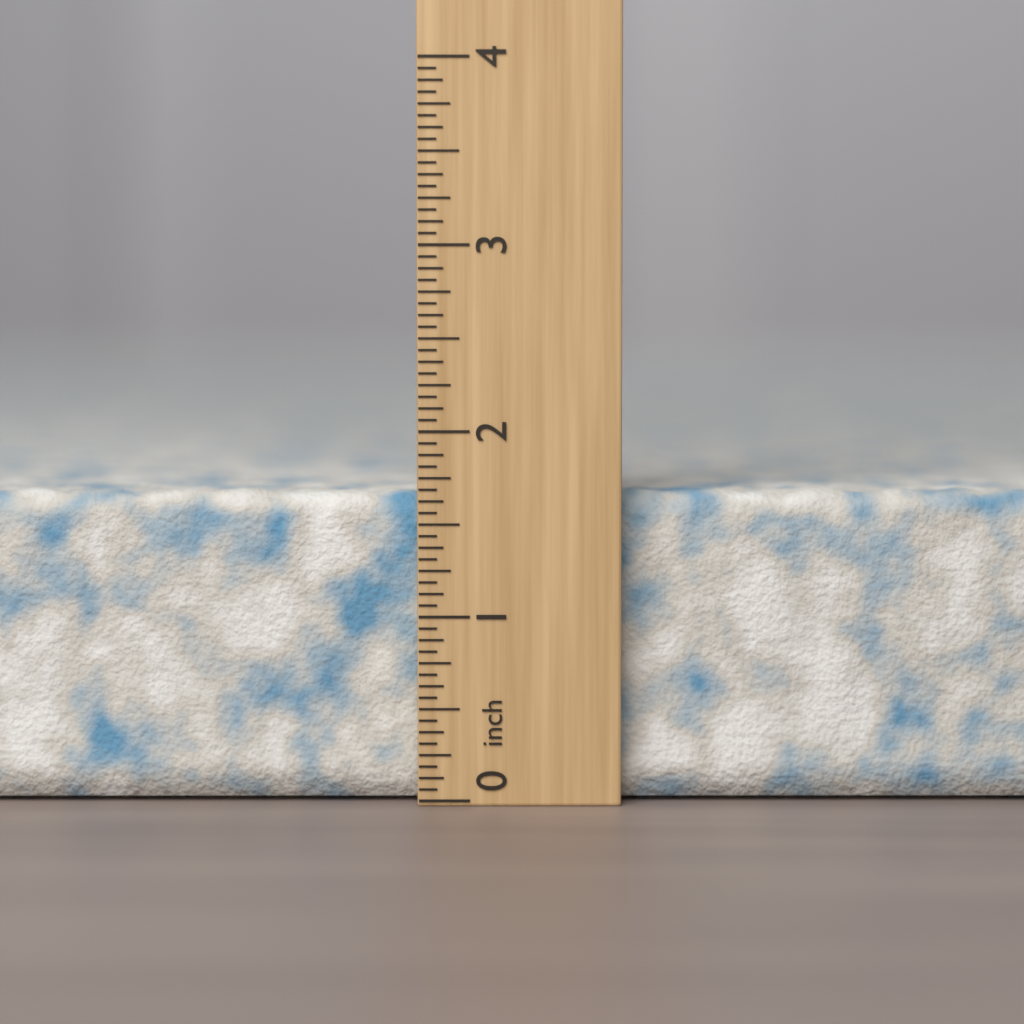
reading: 1.6875 inch
